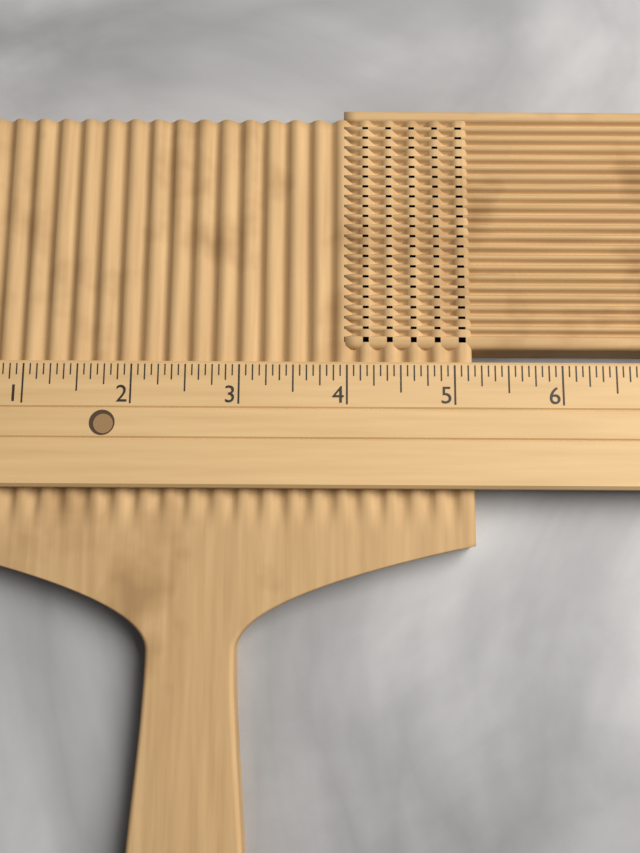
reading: 5.1875 (no unit)
